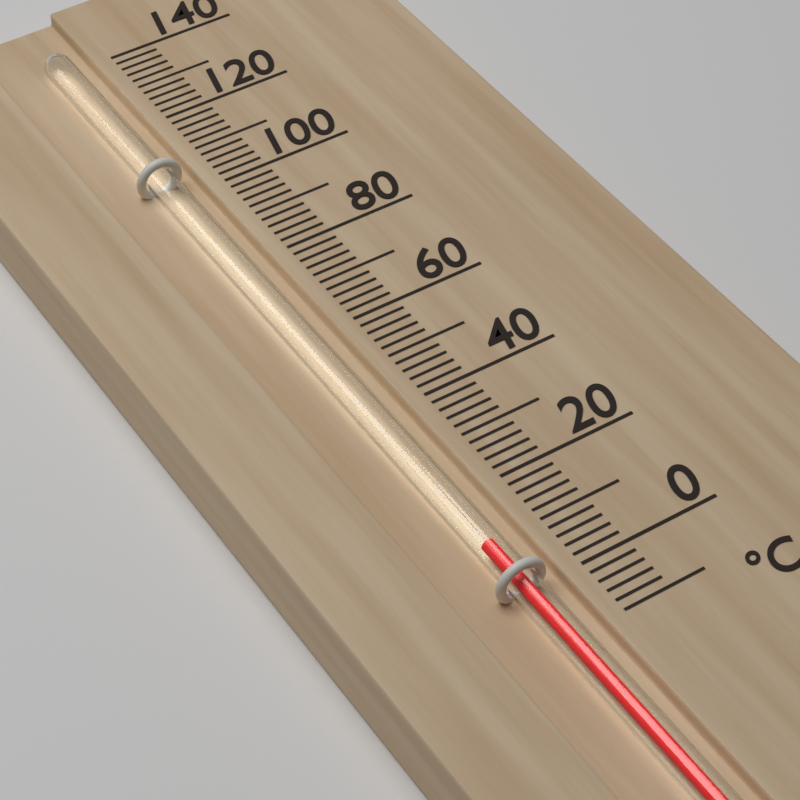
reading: 10 °C
